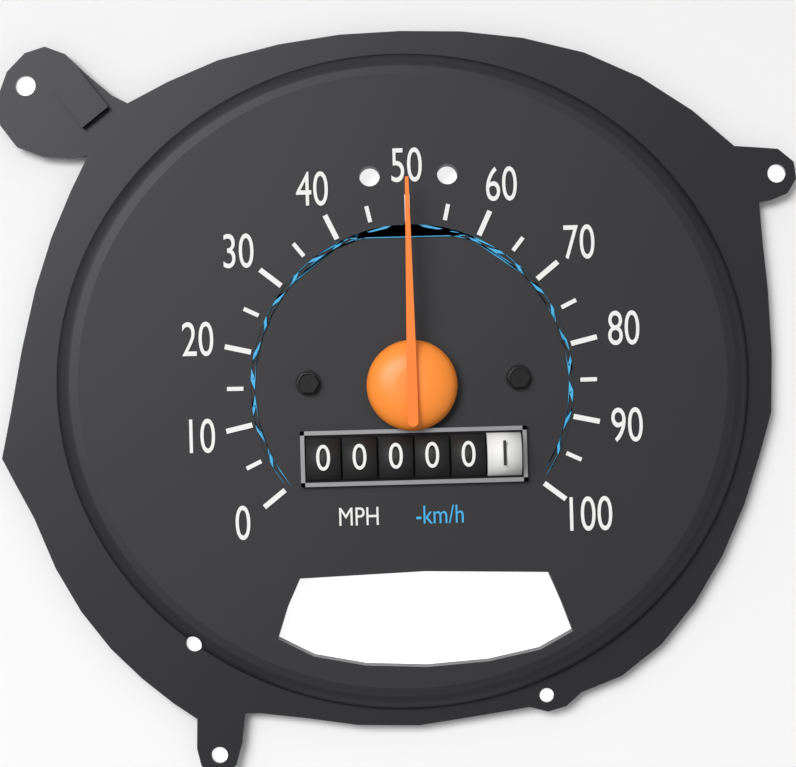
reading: 50 MPH
